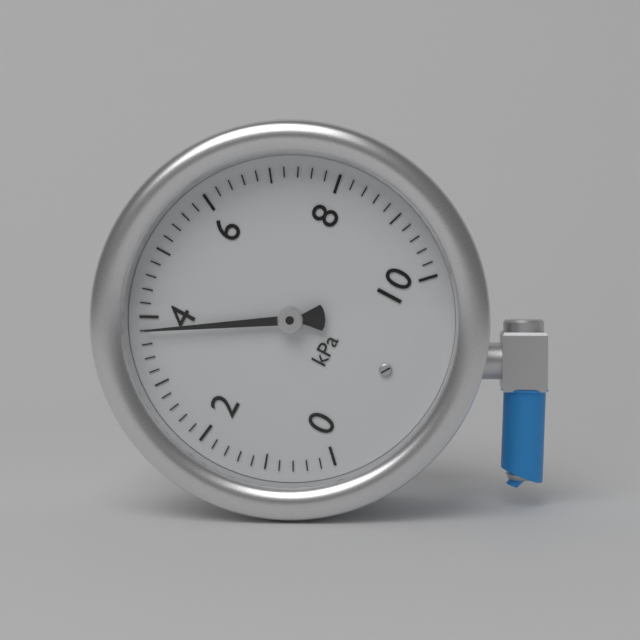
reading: 3.8 kPa
